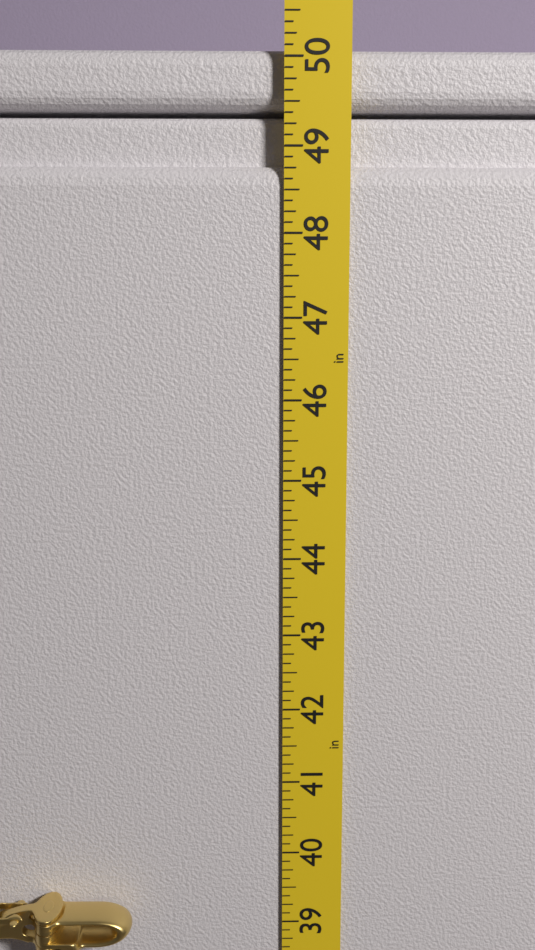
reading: 50.125 in
